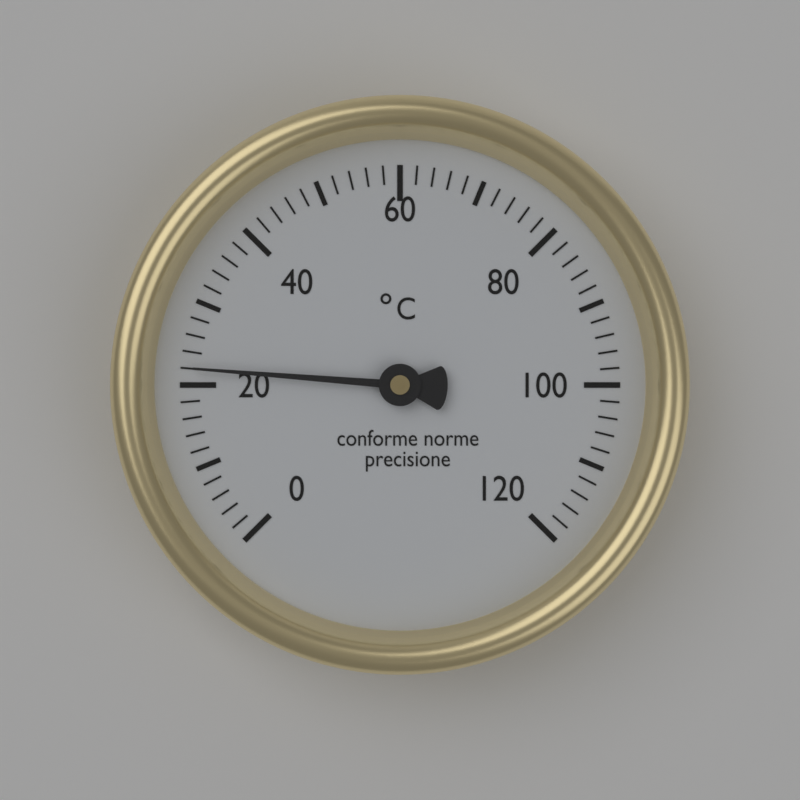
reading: 22 °C
